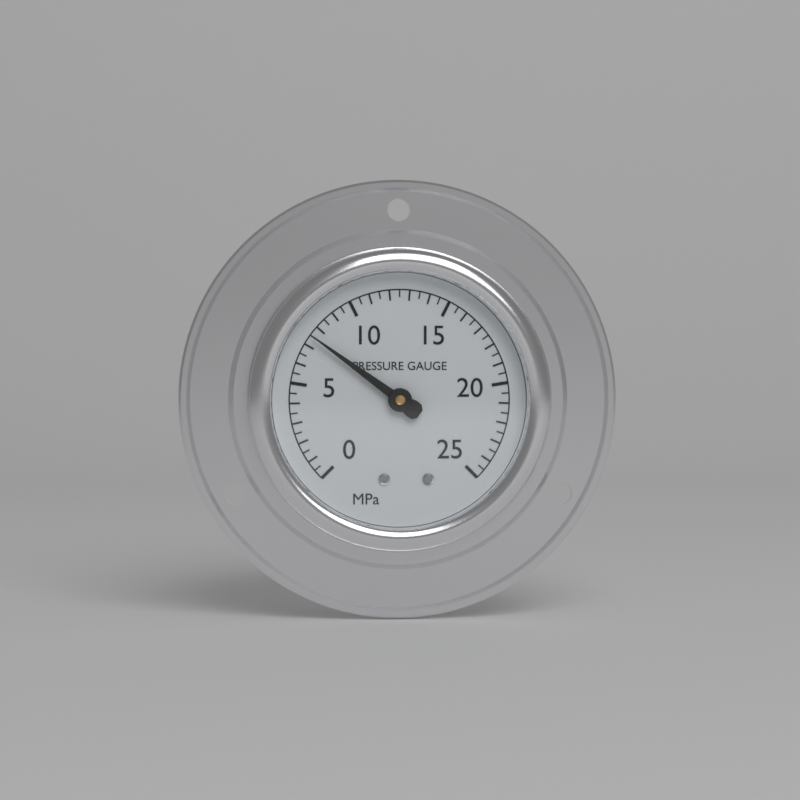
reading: 7.5 MPa
